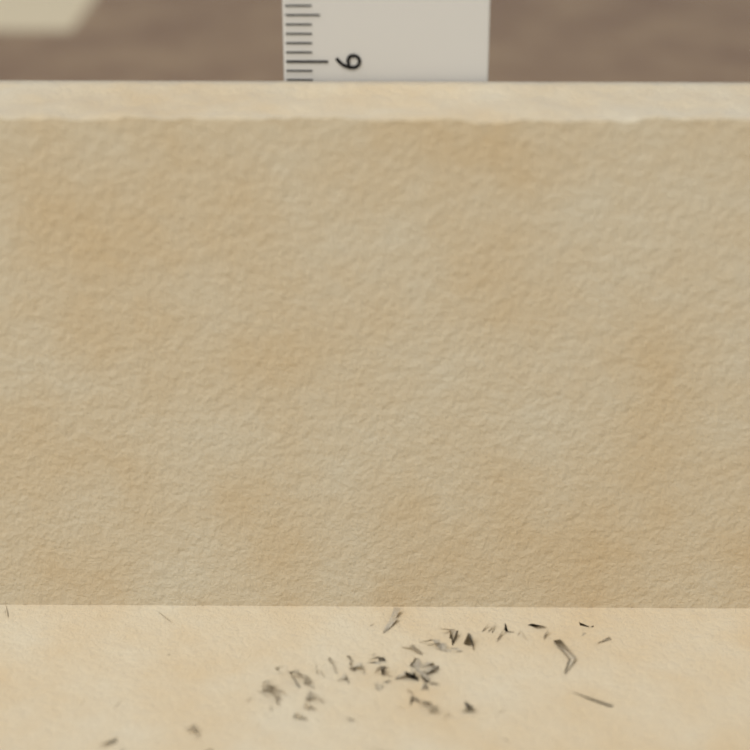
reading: 5.8 cm
